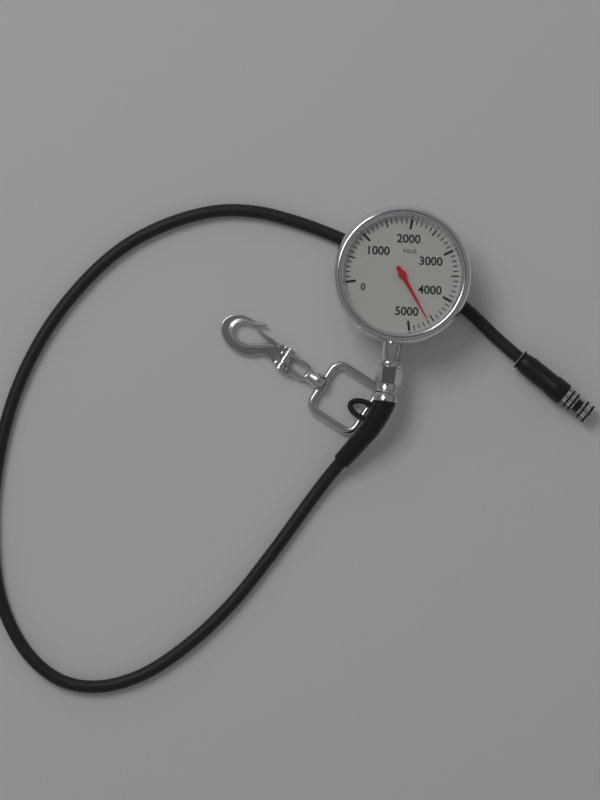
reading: 4600 psi
